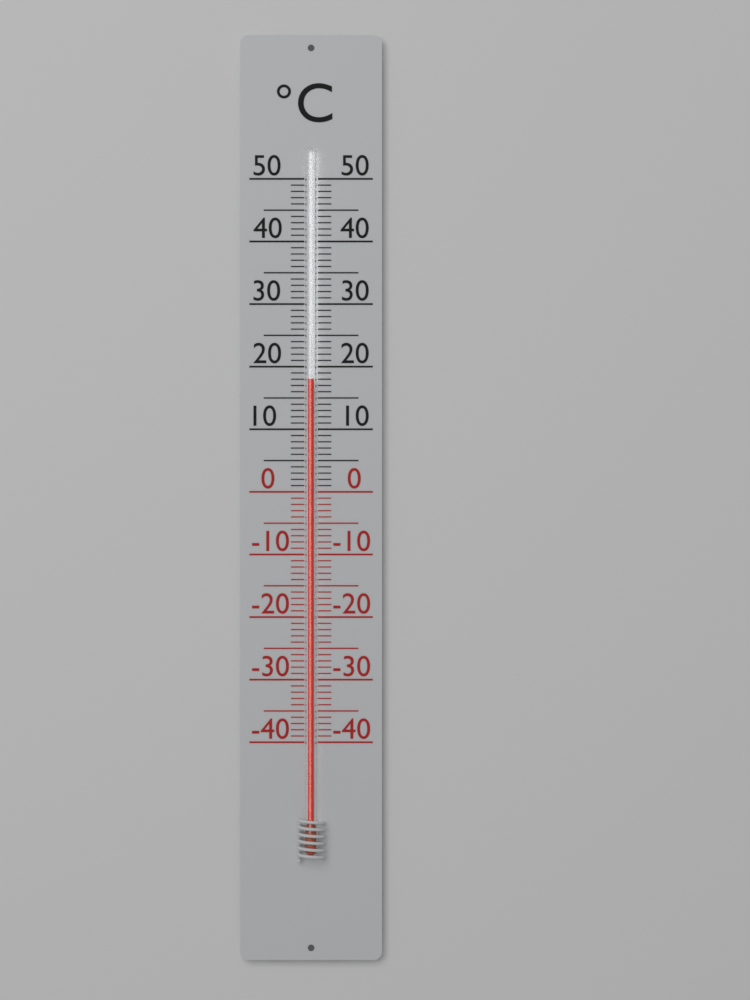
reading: 18 °C
